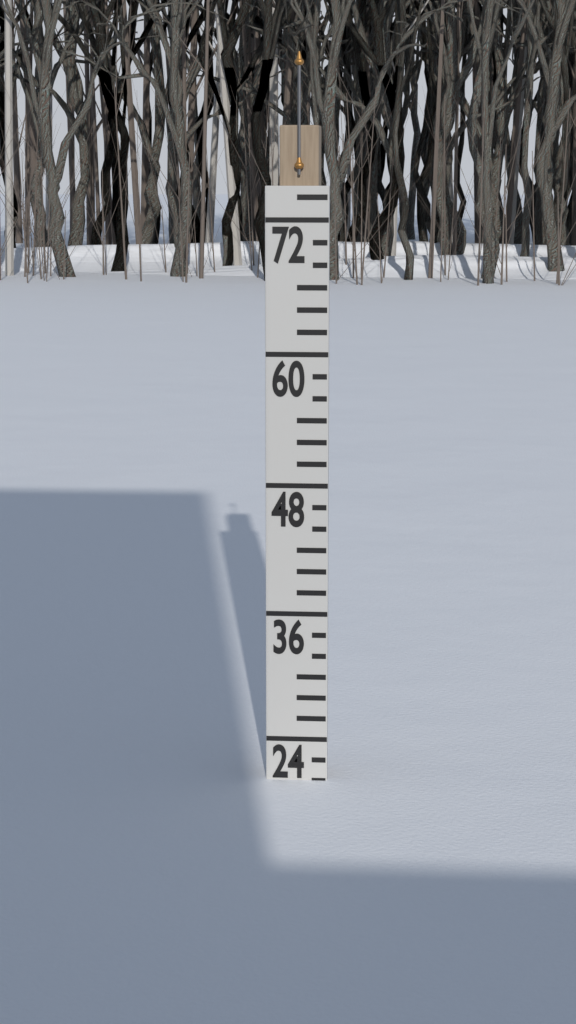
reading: 20 (no unit)
